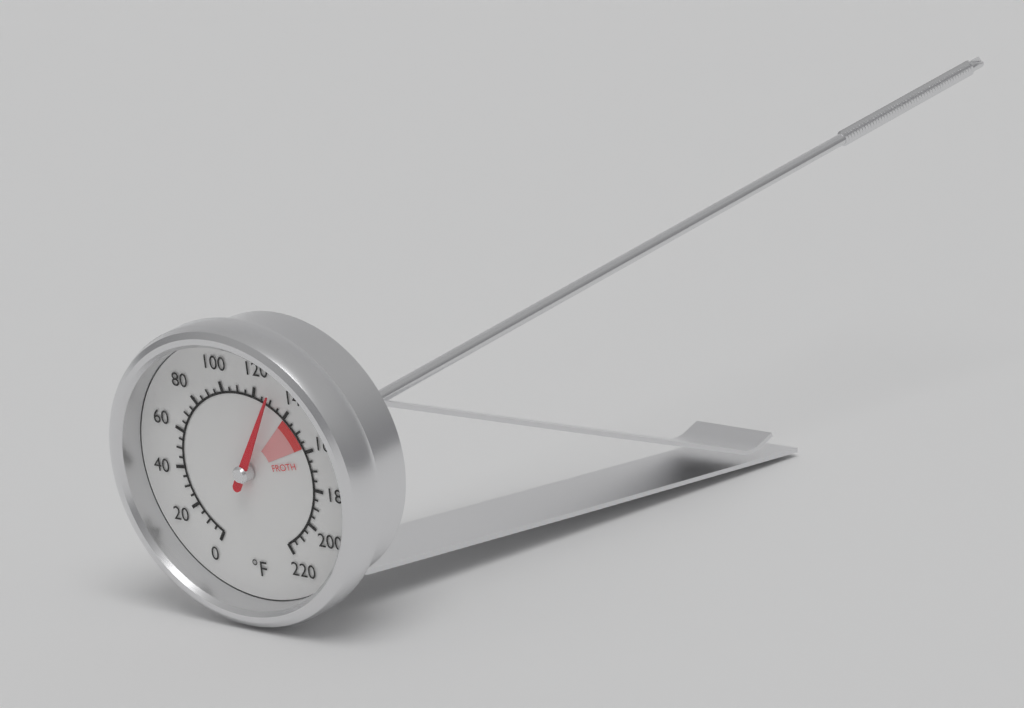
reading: 130 °F
